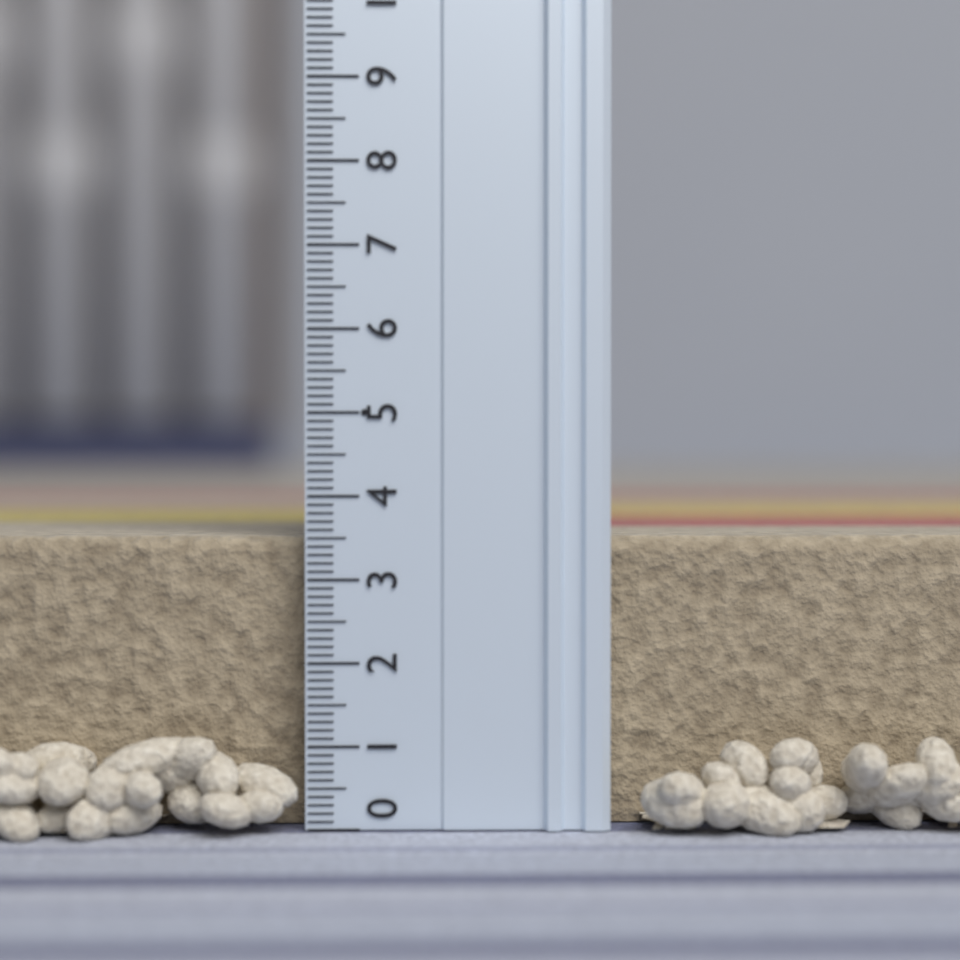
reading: 3.5 (no unit)
